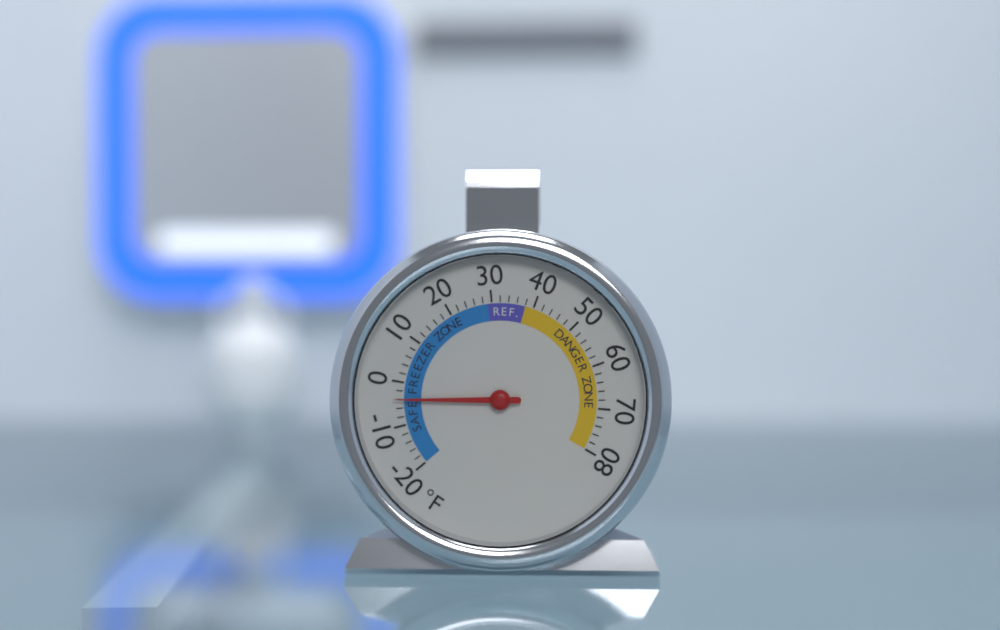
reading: -4 °F
